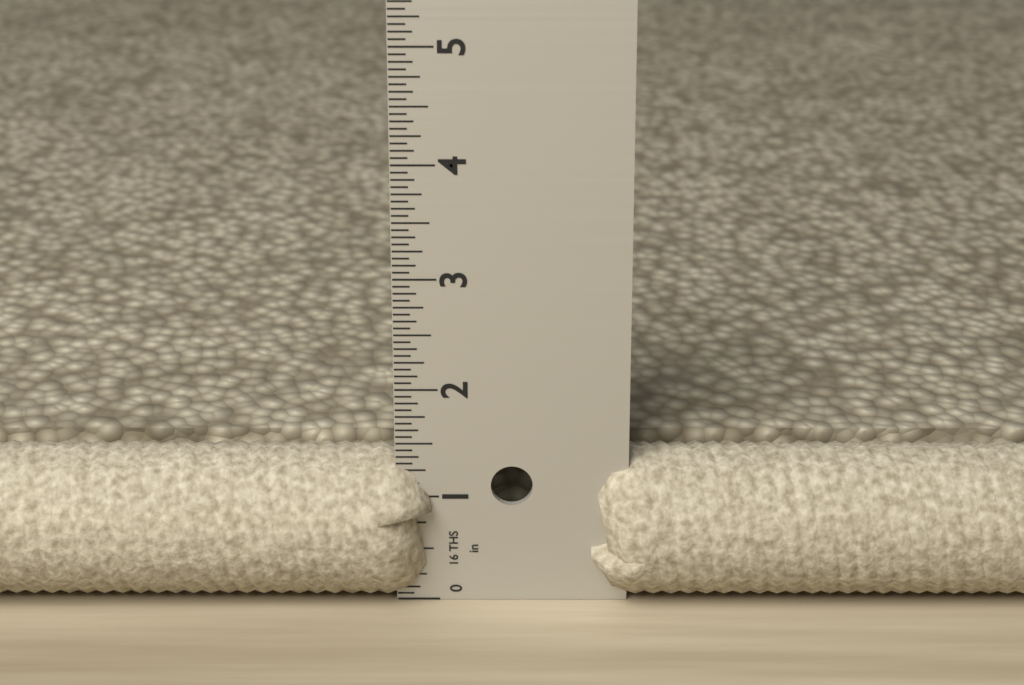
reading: 1.3750 in
